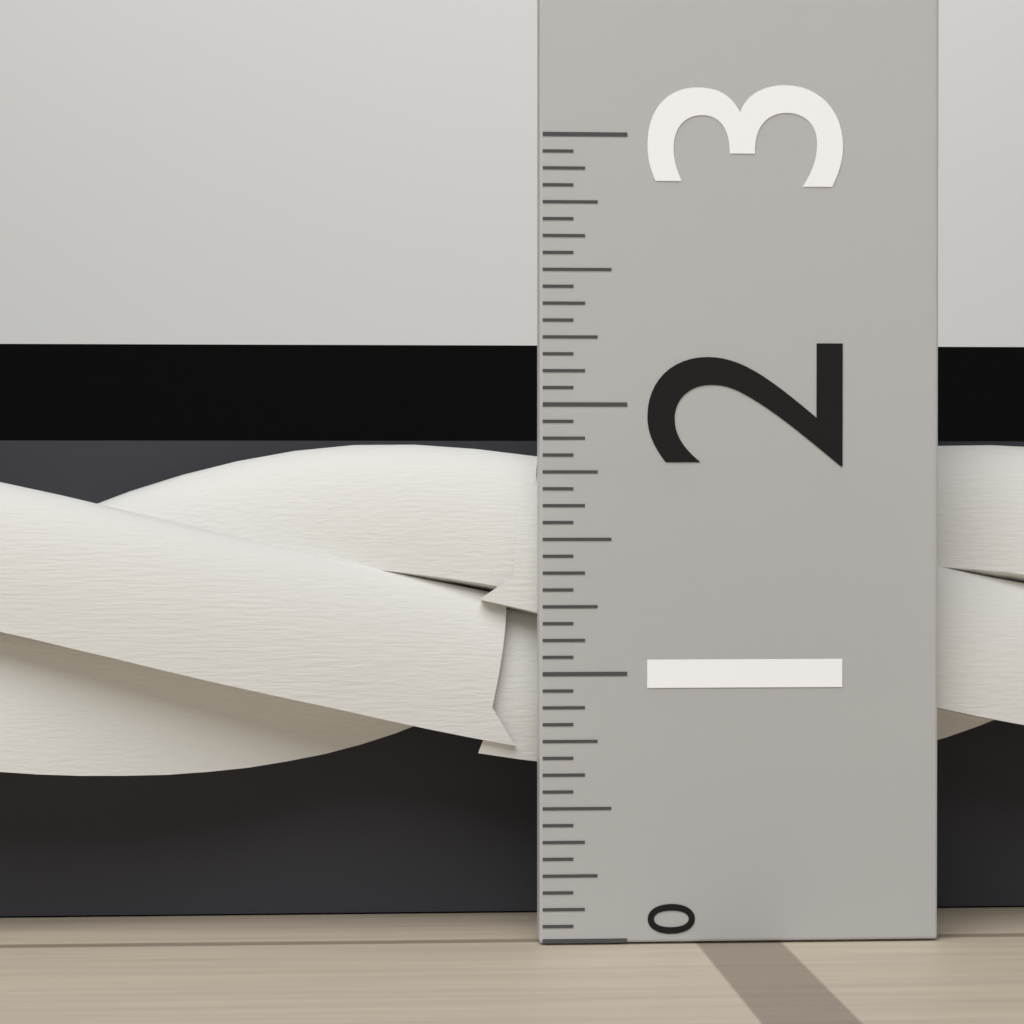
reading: 1.8750 (no unit)
